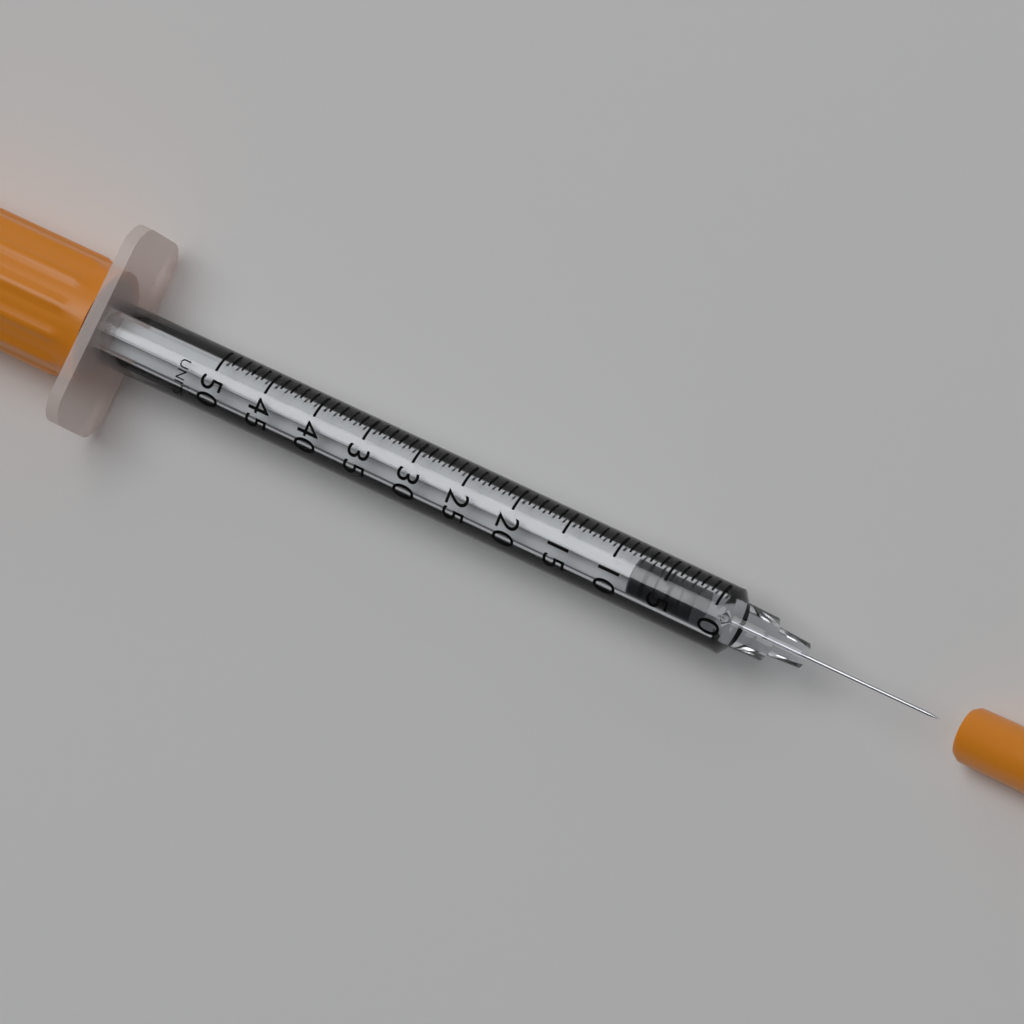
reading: 2 UNITS
